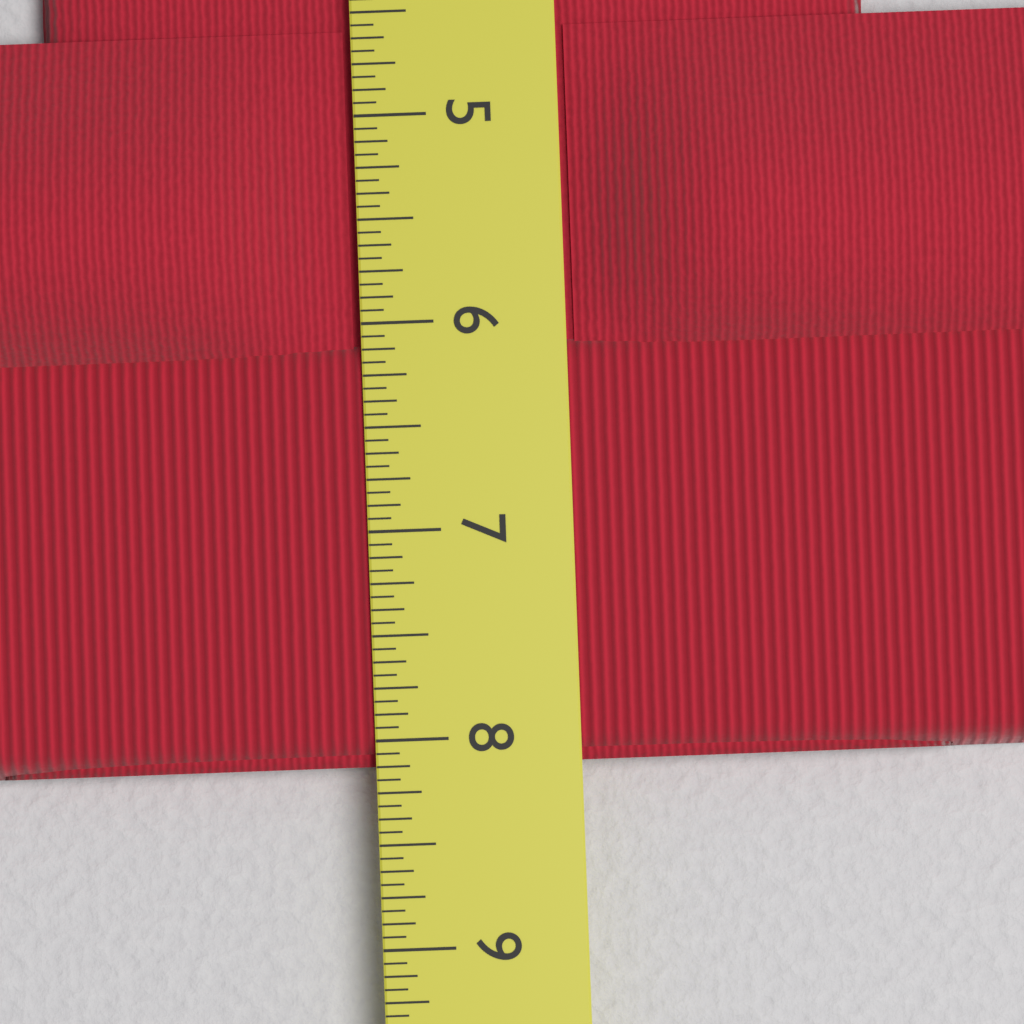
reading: 8.1250 in
